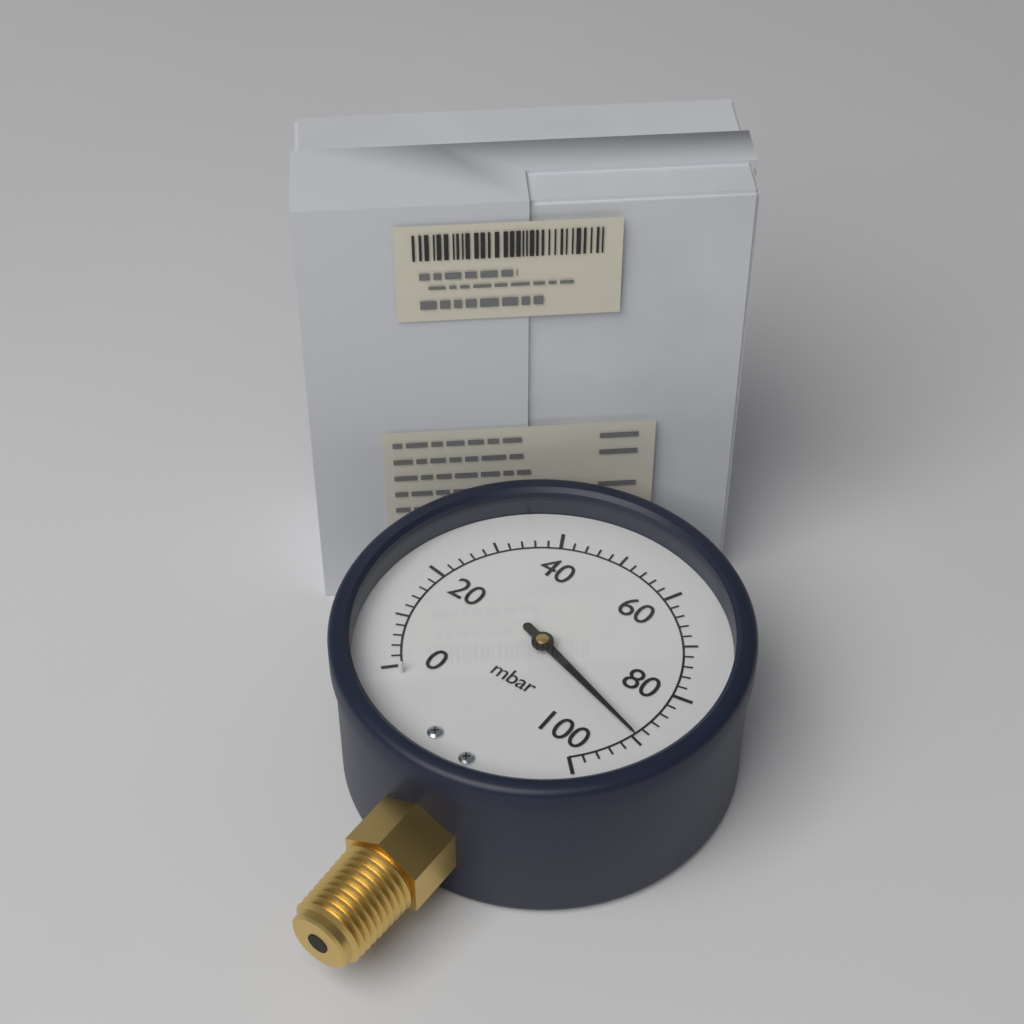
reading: 90 mbar
